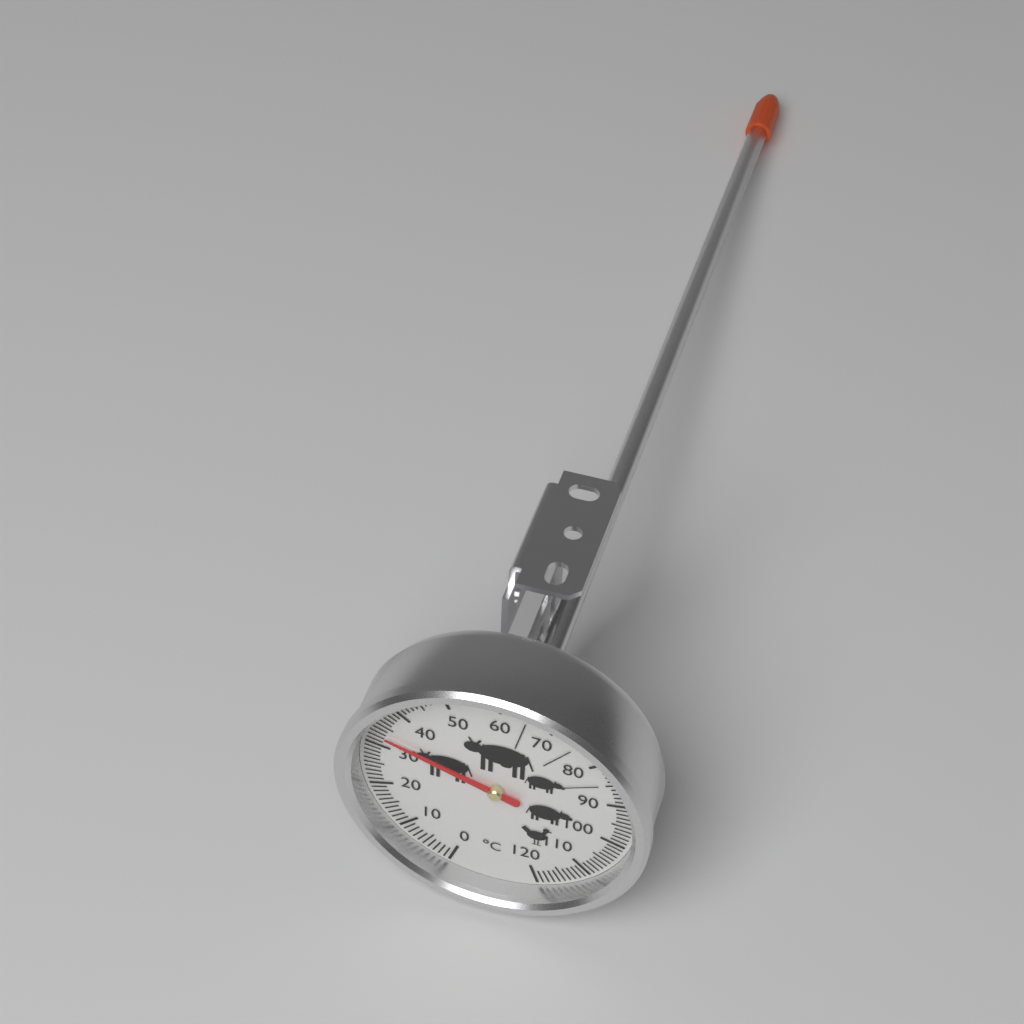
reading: 33 °C
